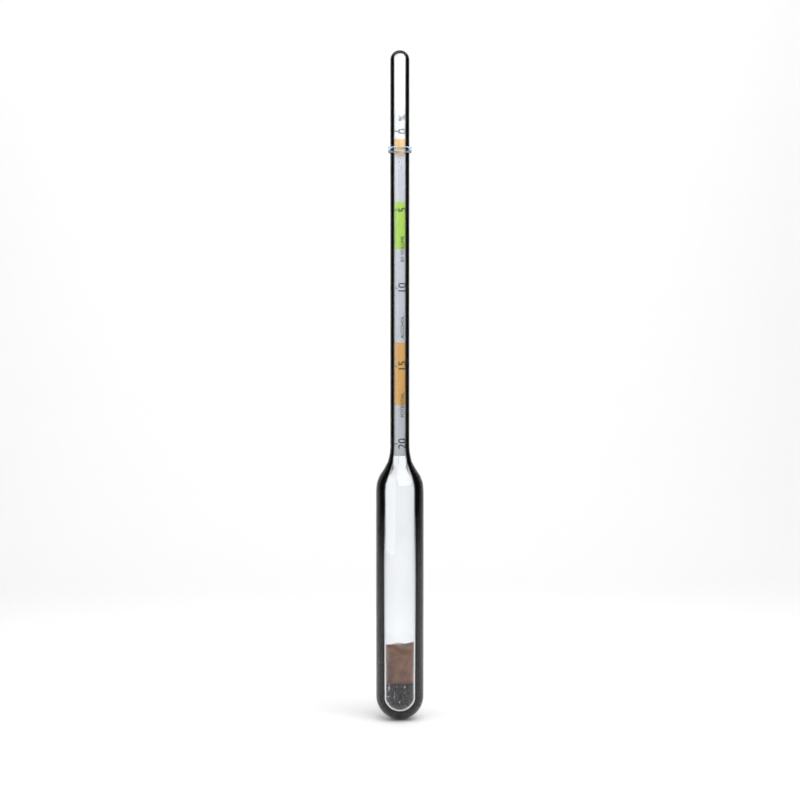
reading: 1.0 %
